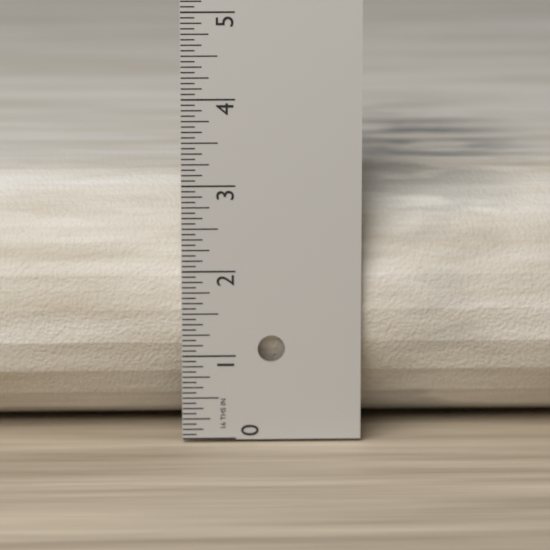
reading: 3.0625 in
